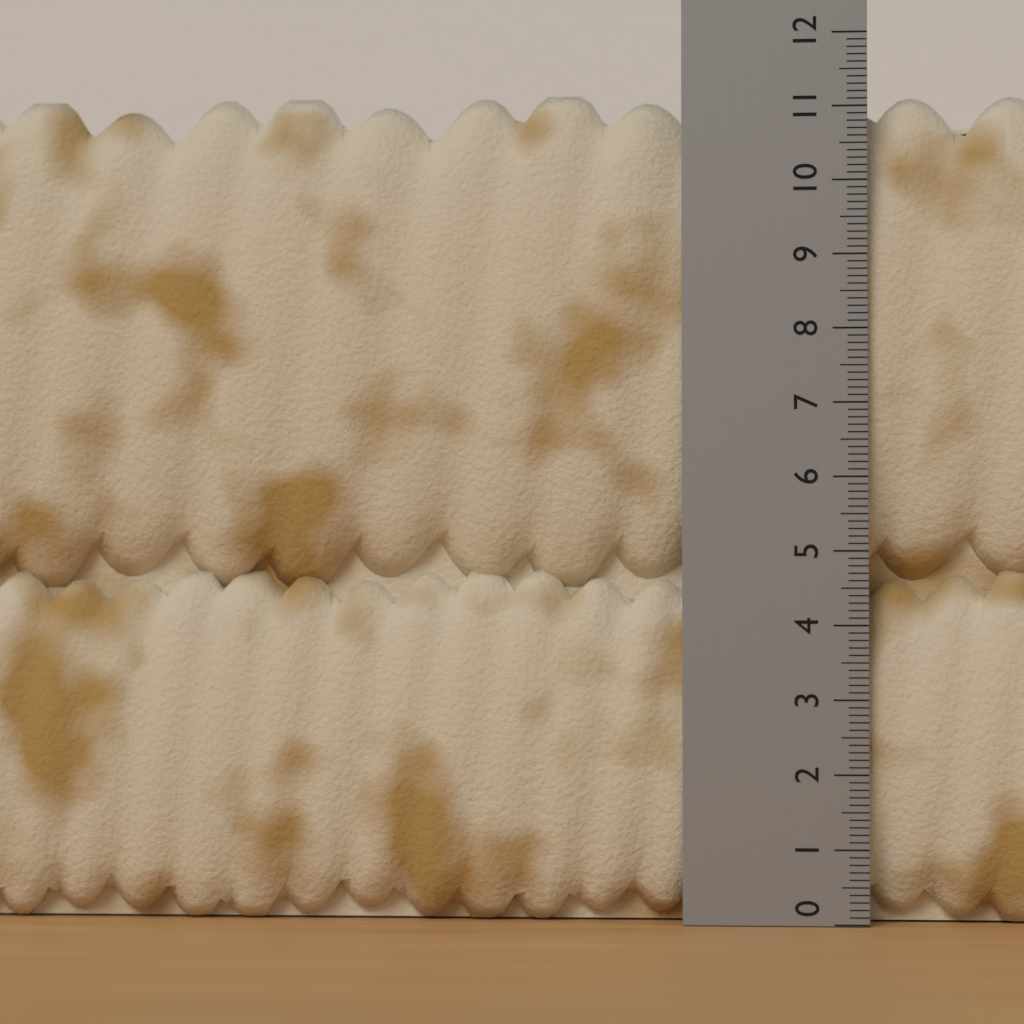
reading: 11.3 (no unit)
